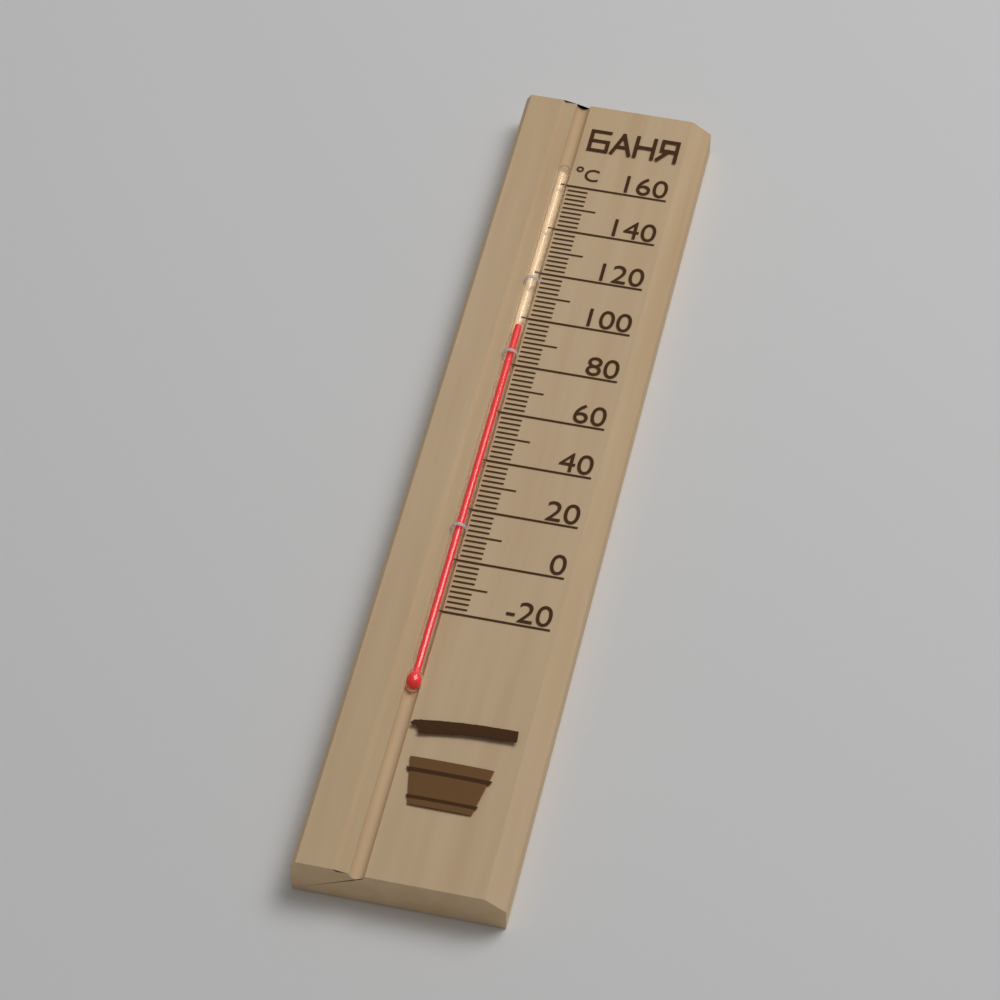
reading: 96 °C
